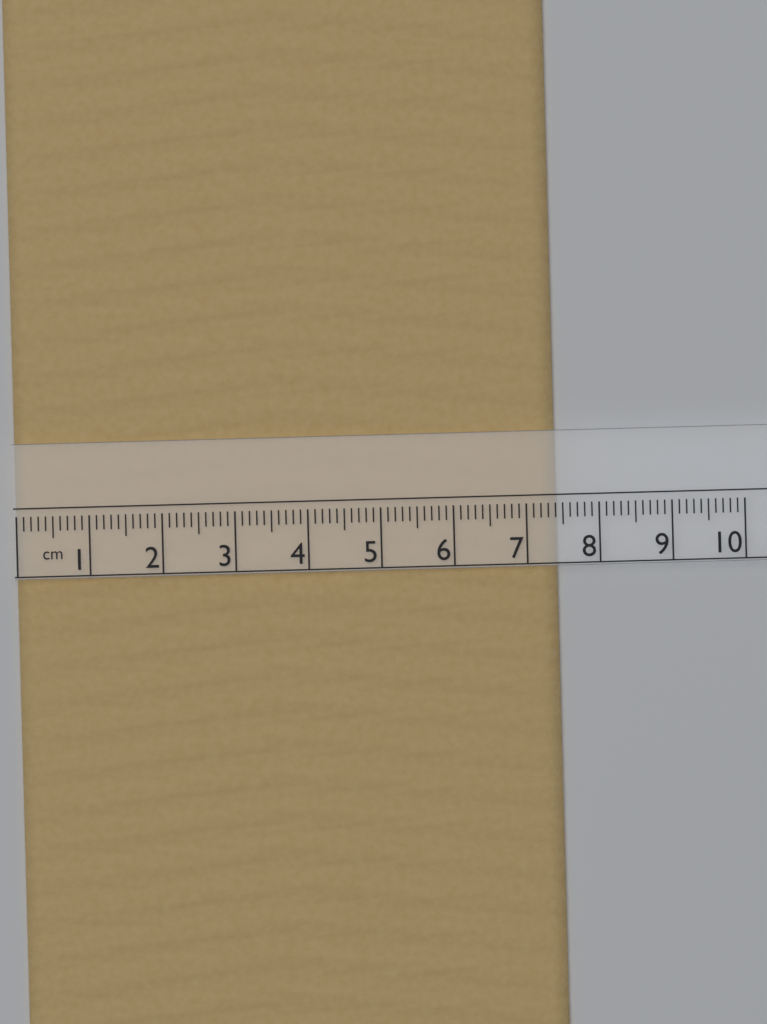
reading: 7.4 cm
